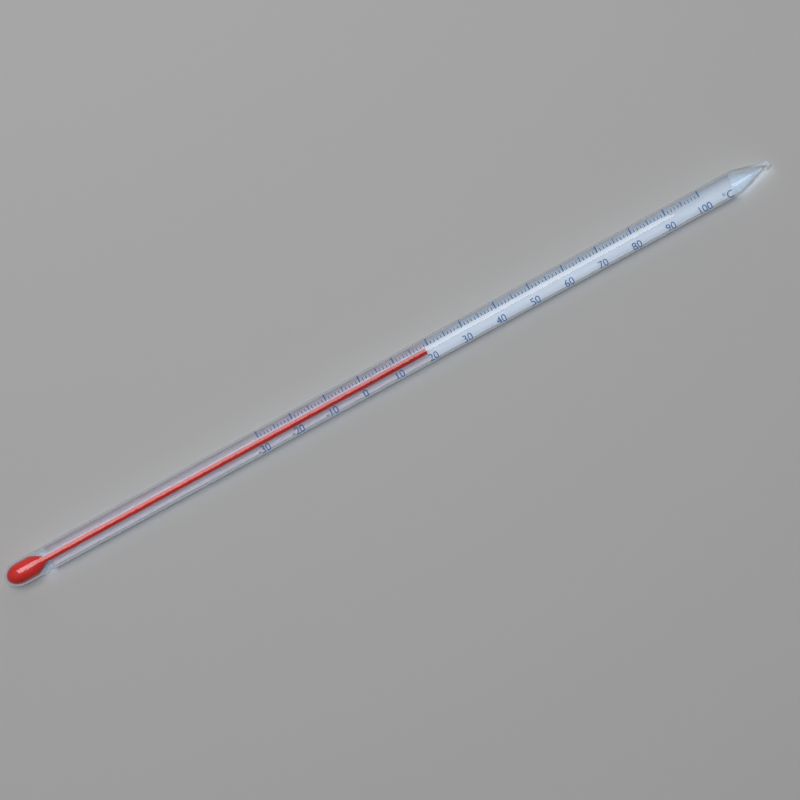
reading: 19 °C
